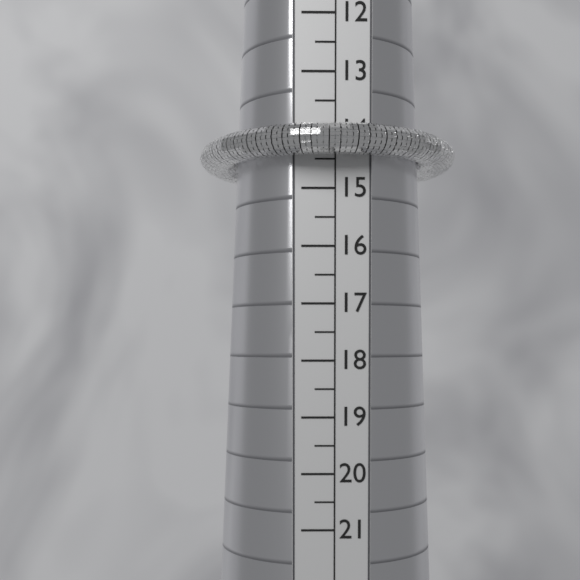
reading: 14.5 (no unit)
